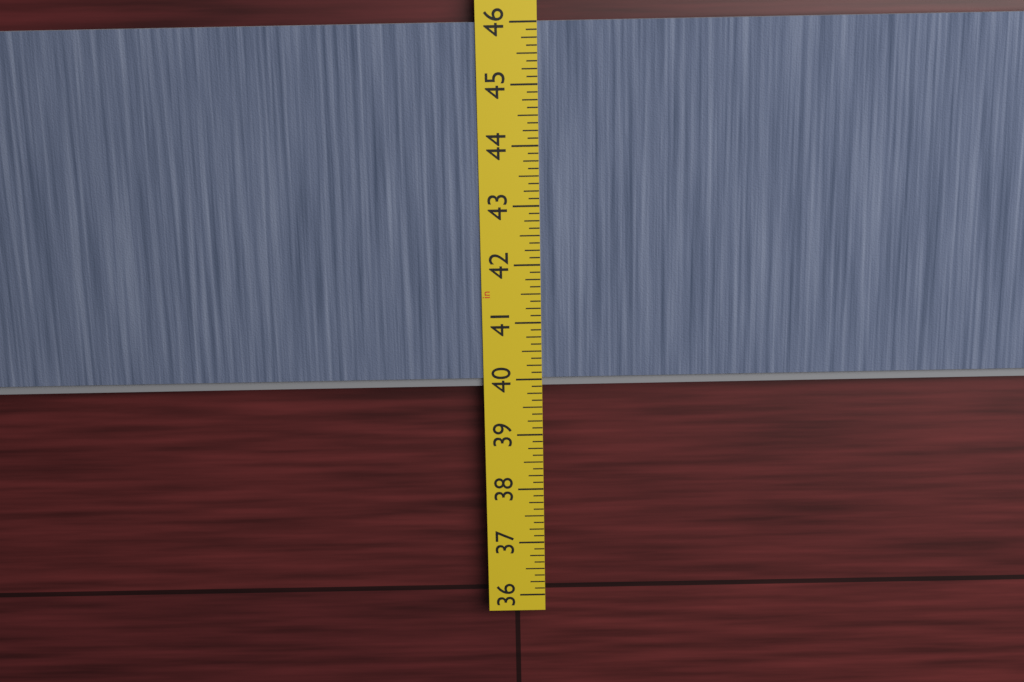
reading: 39.875 in
